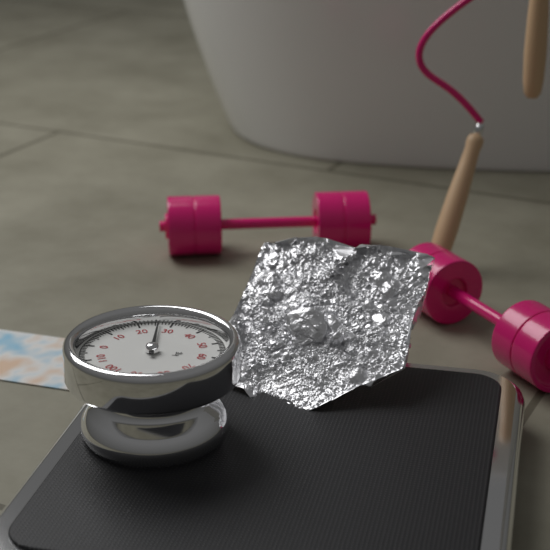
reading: 26 kg
